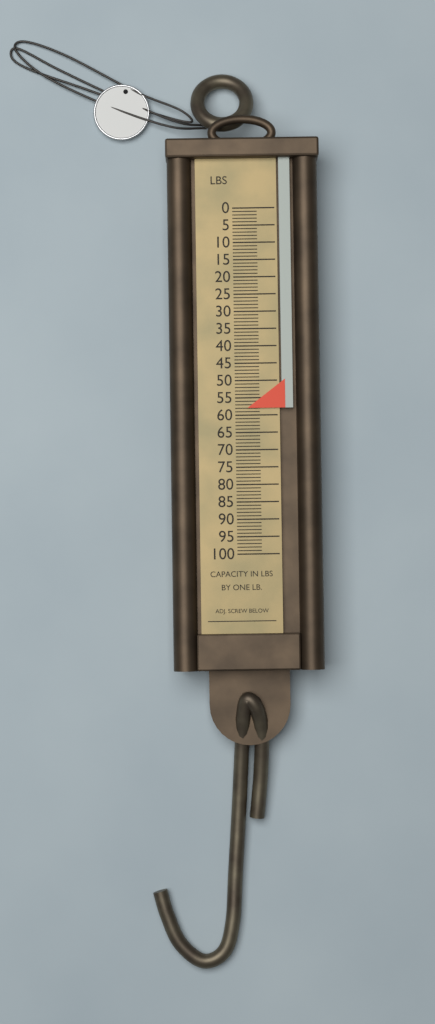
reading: 58 lb
